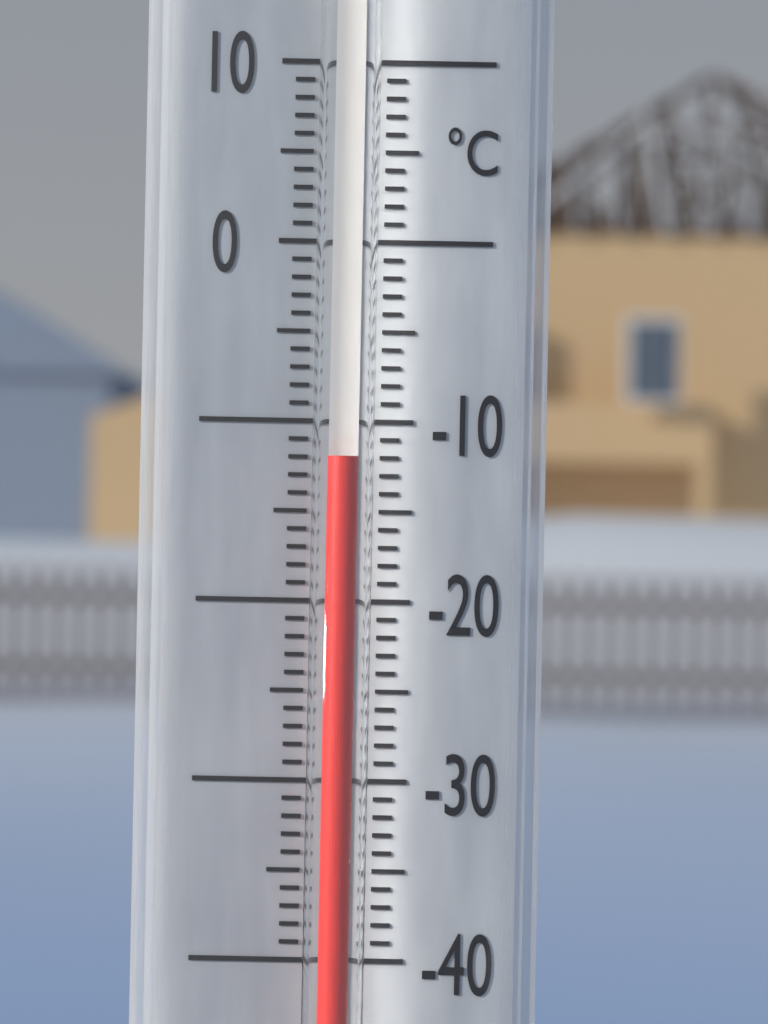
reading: -12 °C
